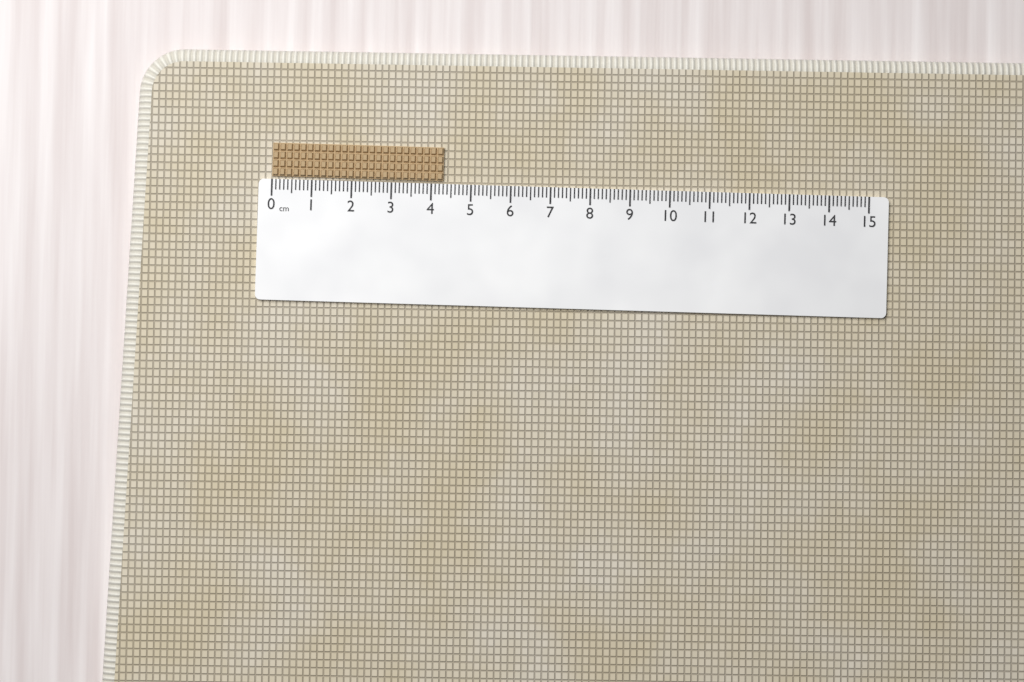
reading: 4.3 cm
